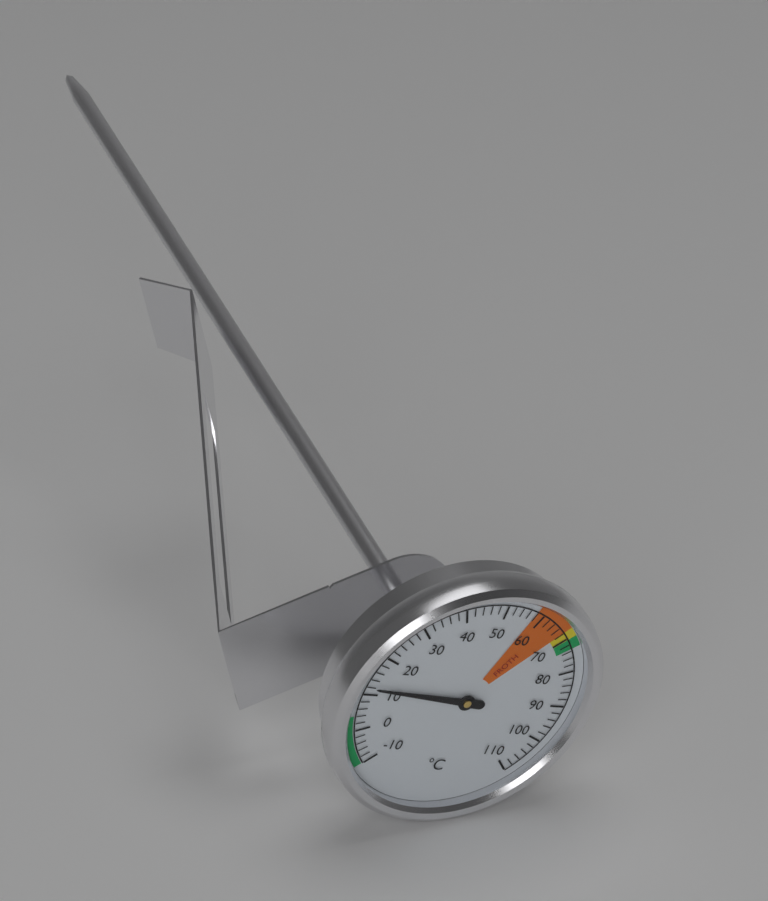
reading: 12 °C
